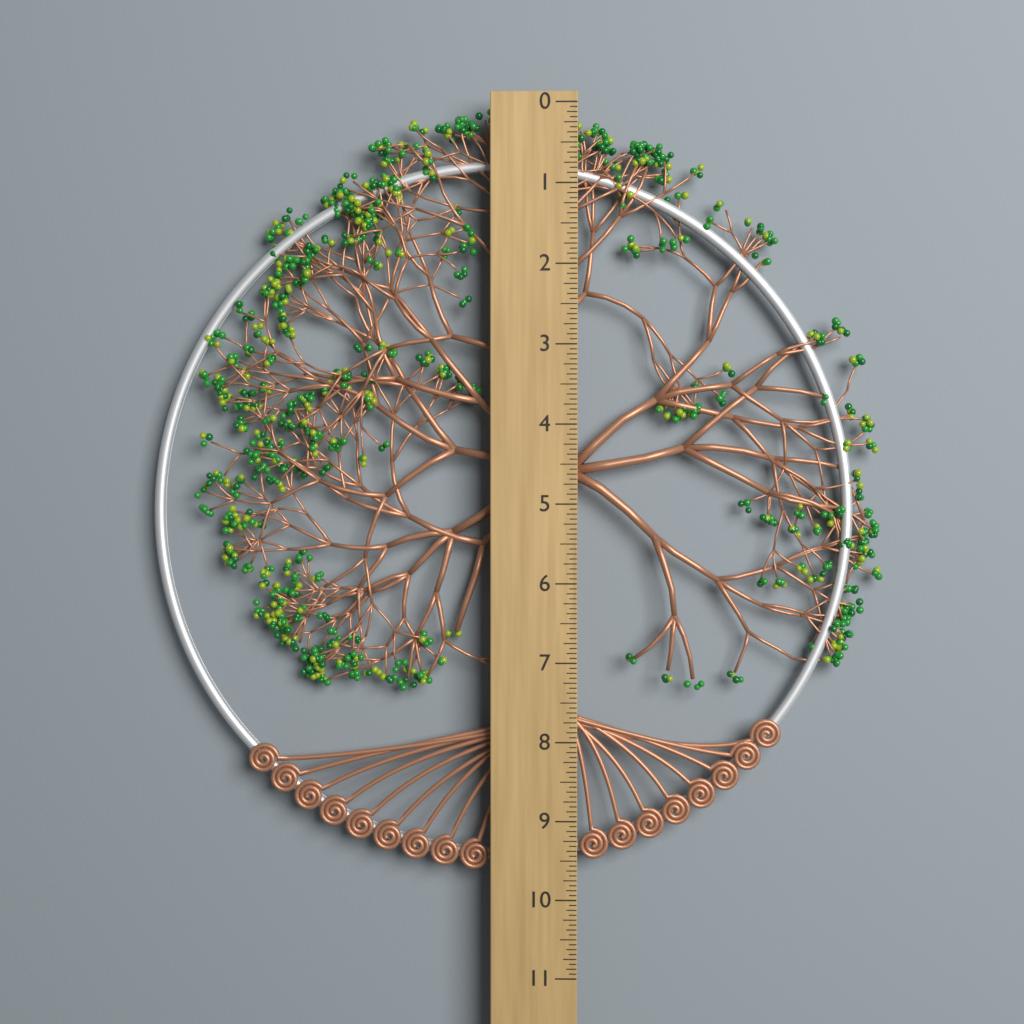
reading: 9.6875 (no unit)
